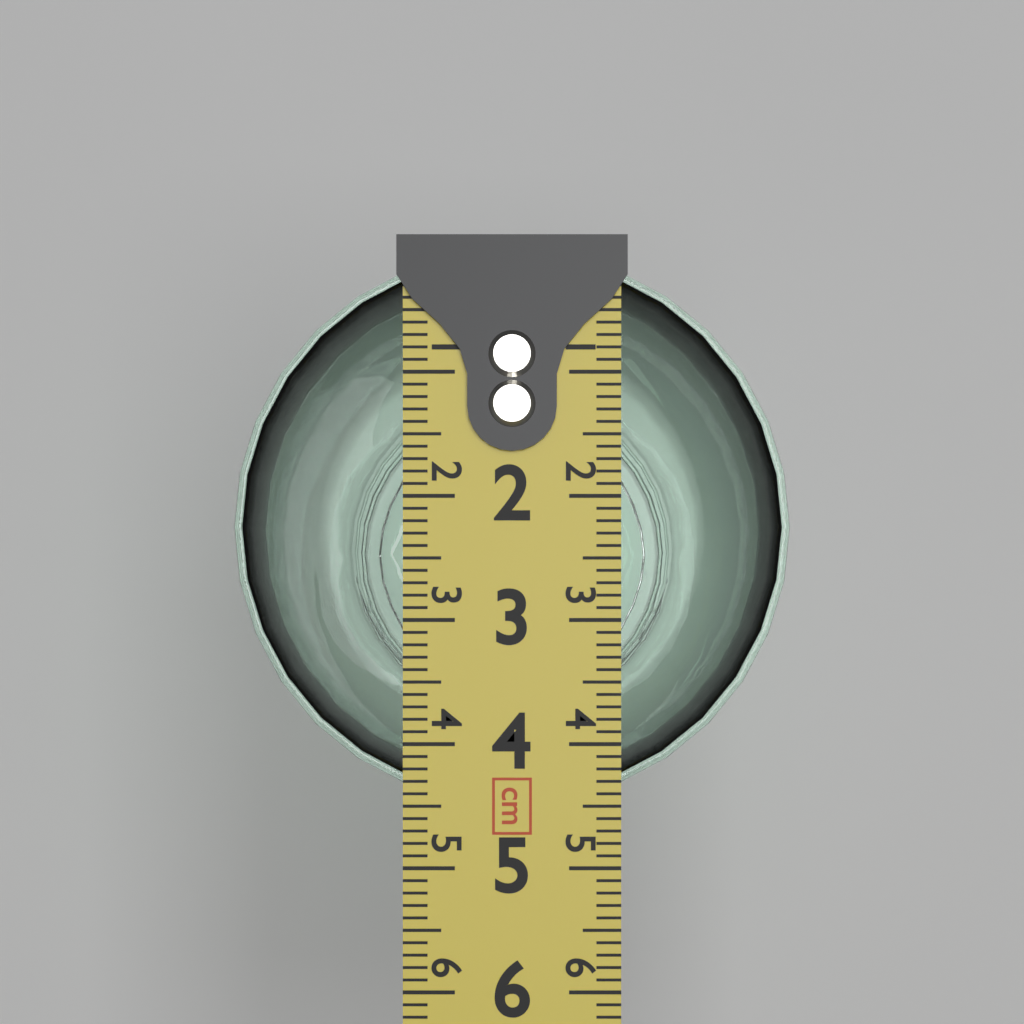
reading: 4.5 cm
